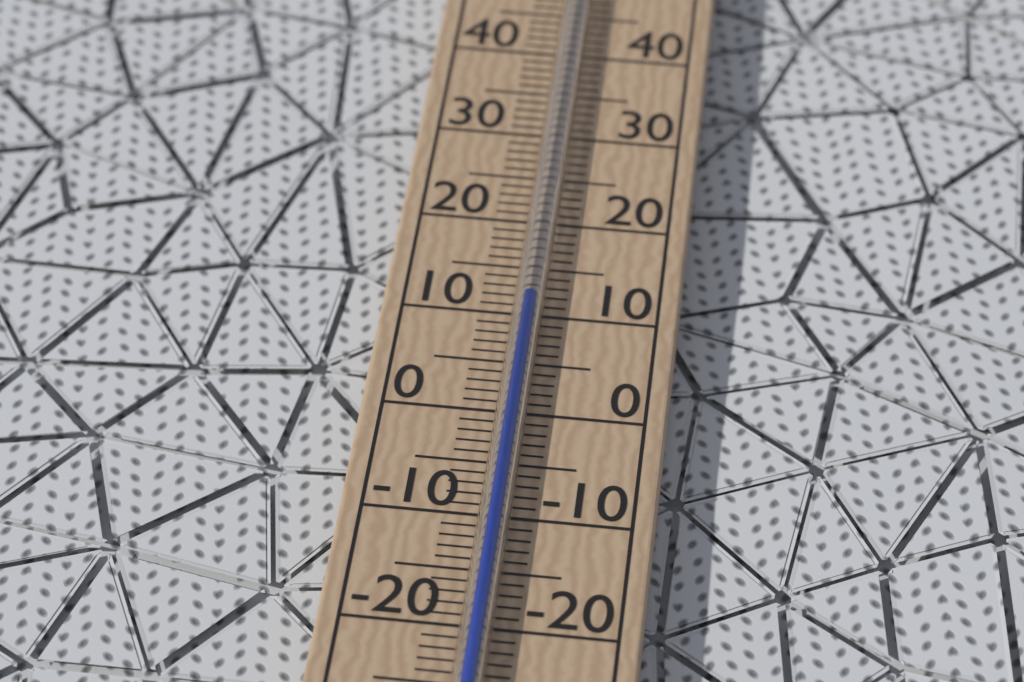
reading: 11 °C
